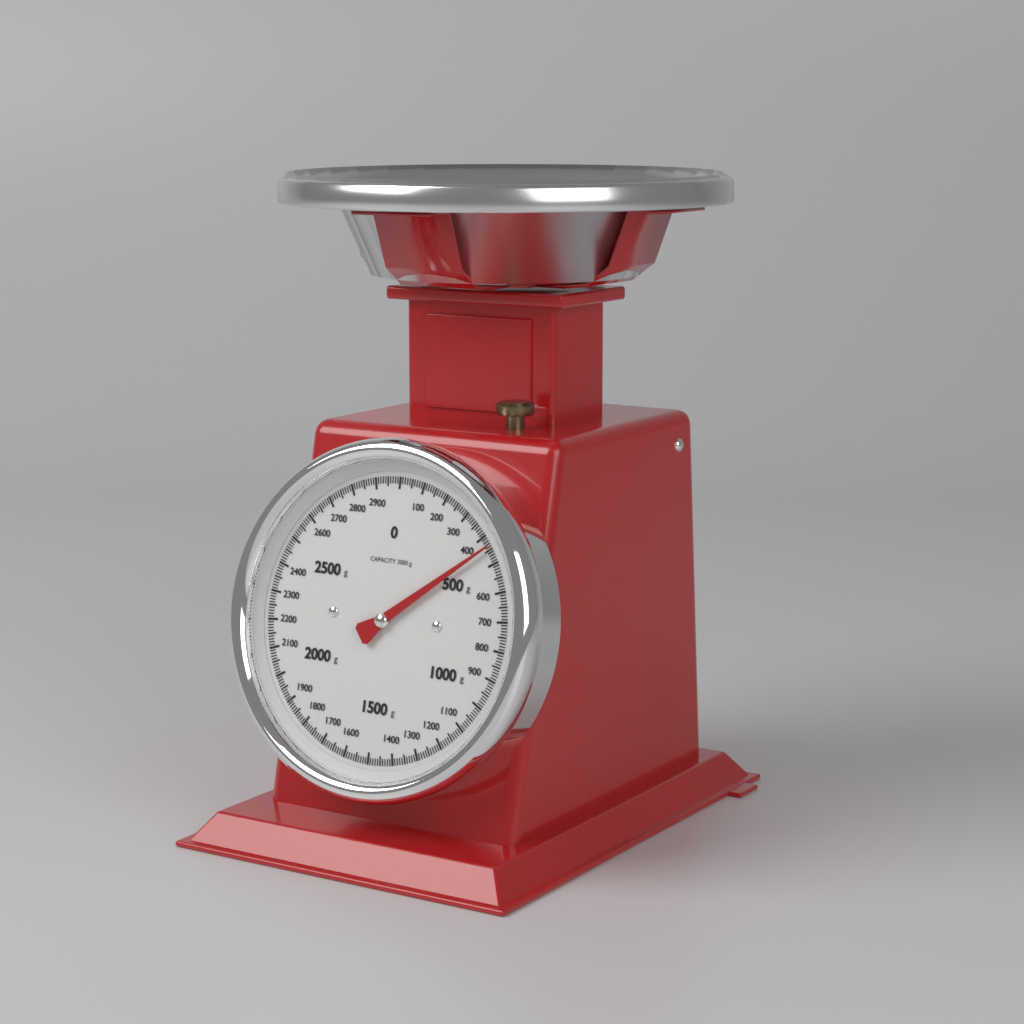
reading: 440 g
